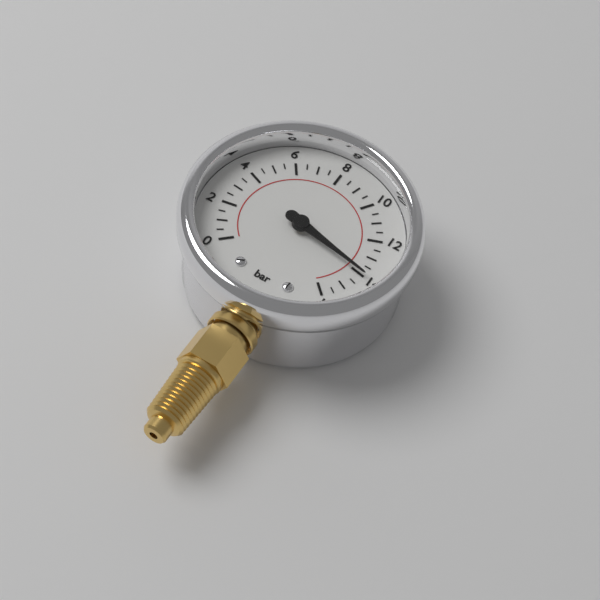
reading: 14.0 bar
